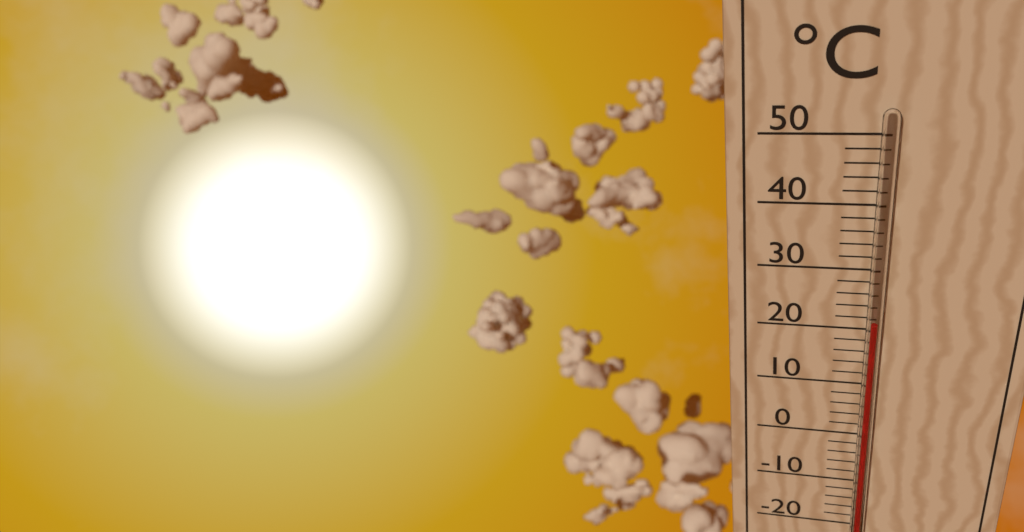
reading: 22 °C
